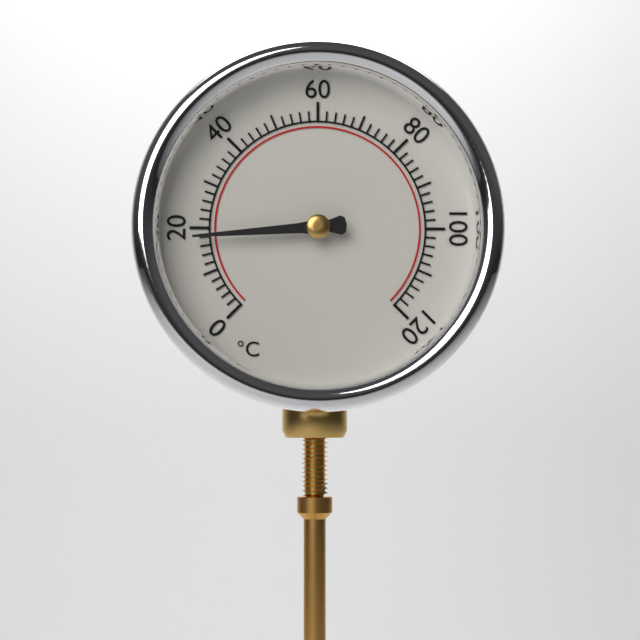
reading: 18 °C
